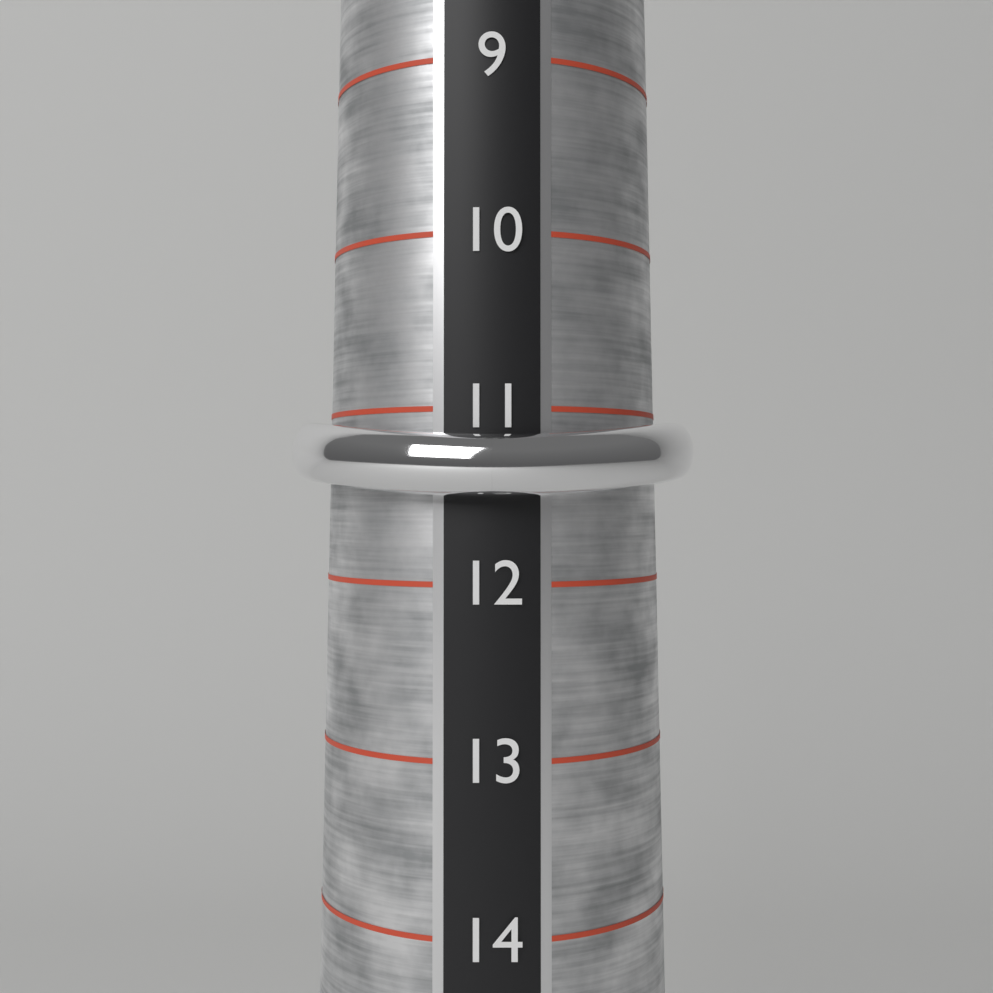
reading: 11.5 (no unit)
